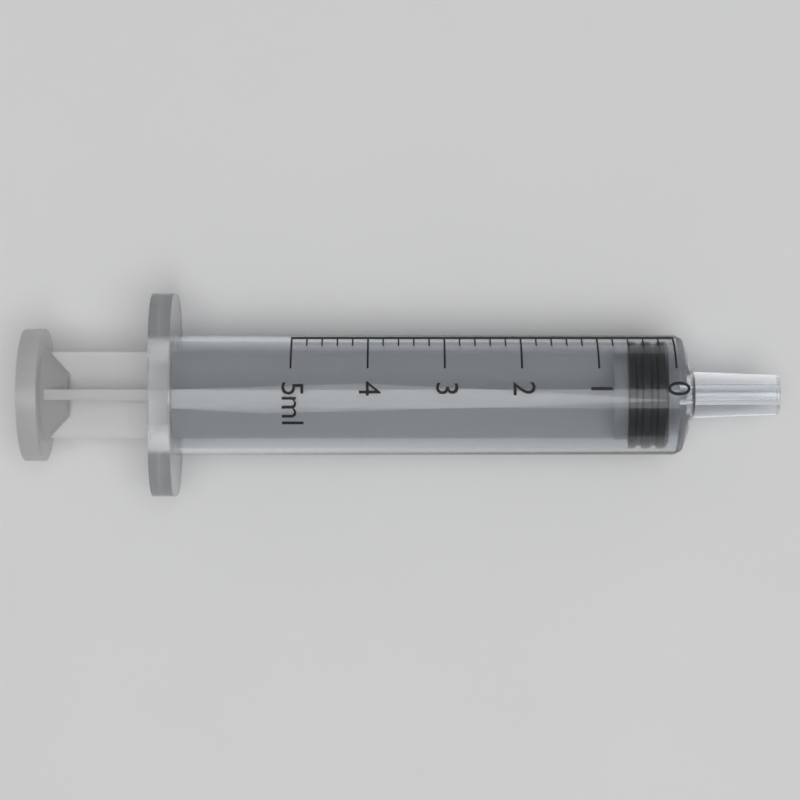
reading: 0.1 ml
